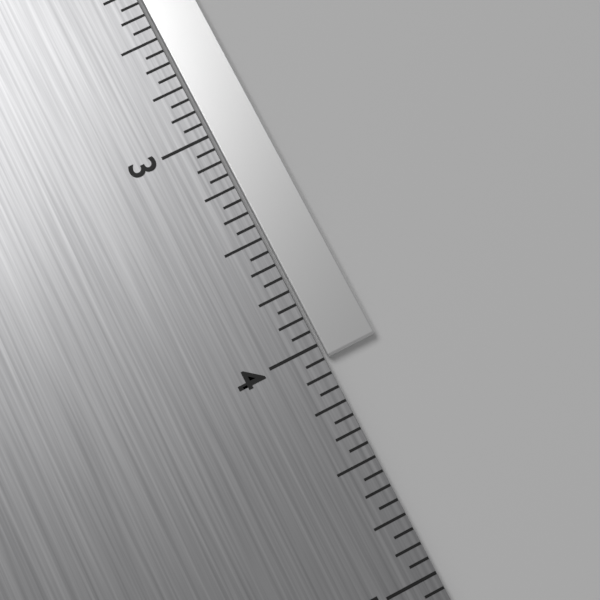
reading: 4.0625 in
